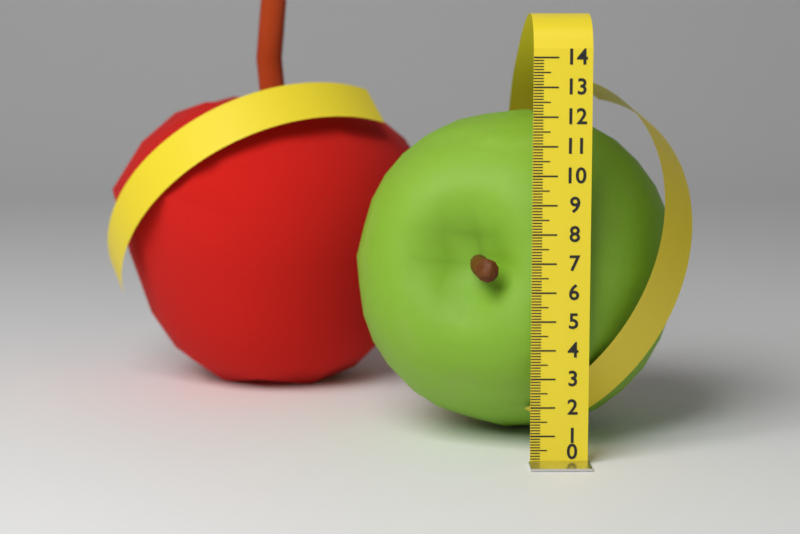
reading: 11.9 (no unit)
